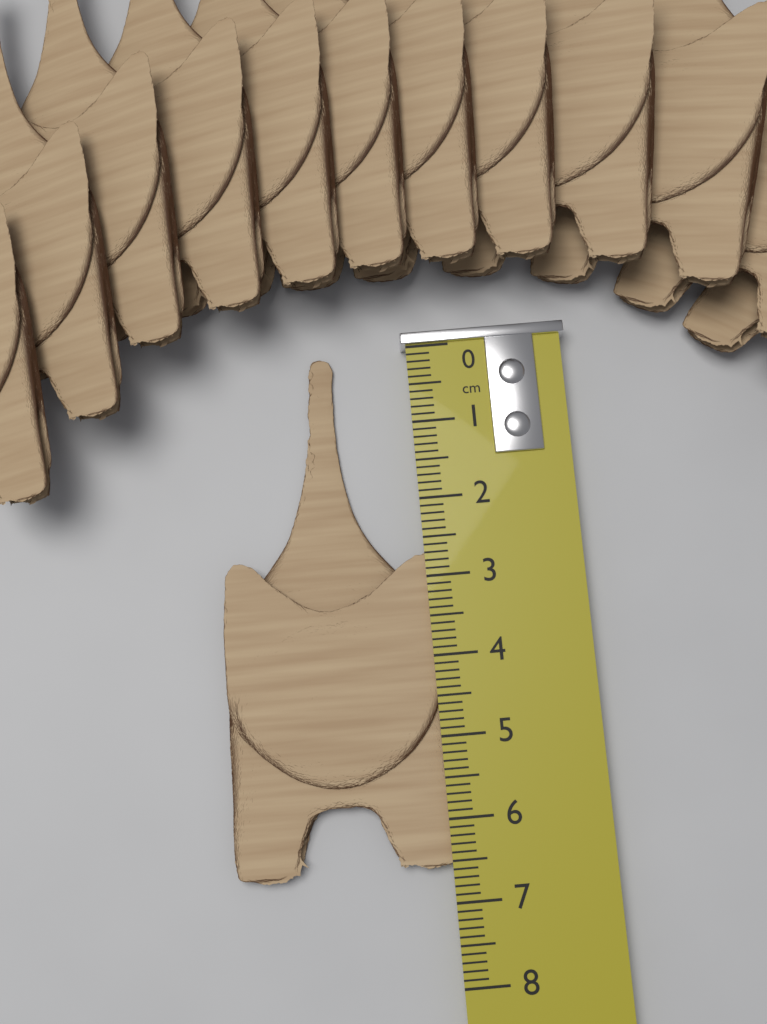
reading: 6.6 cm
